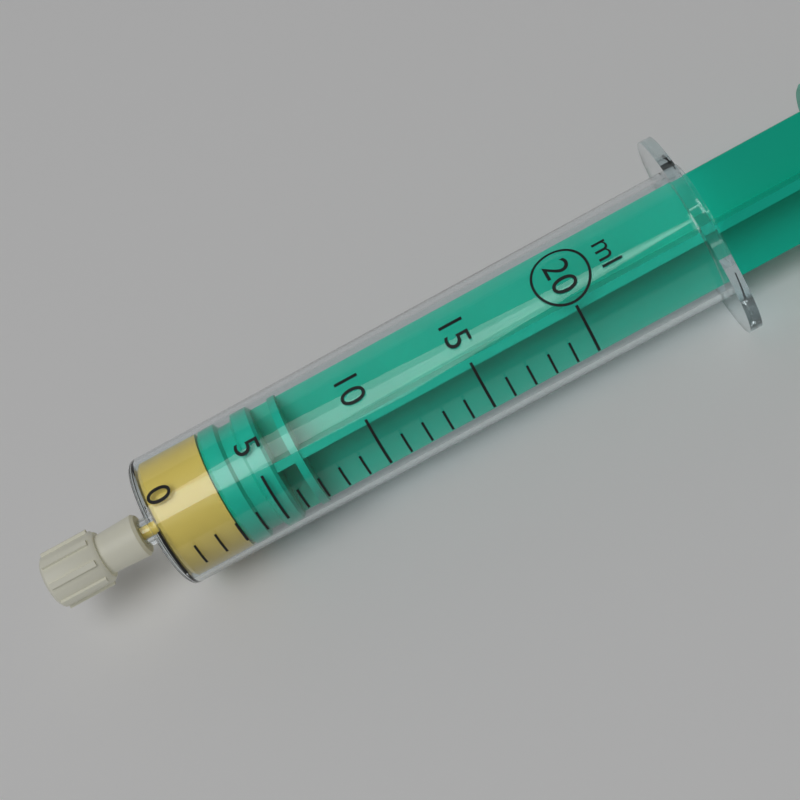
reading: 3 ml
